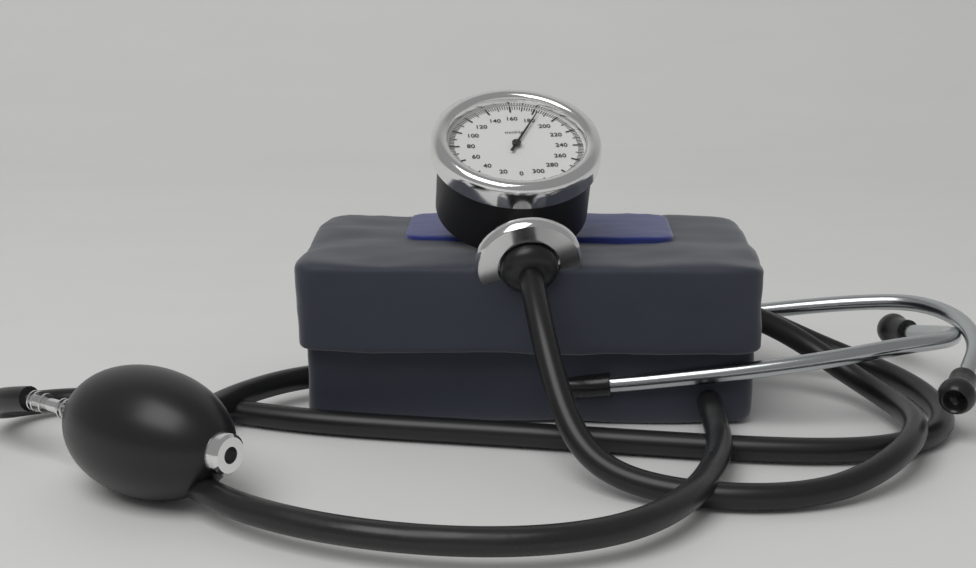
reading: 184 mmHg
